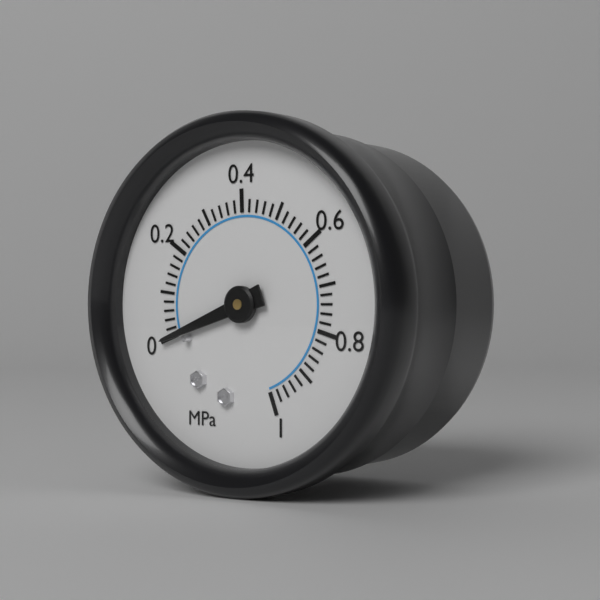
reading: 0.00 MPa
